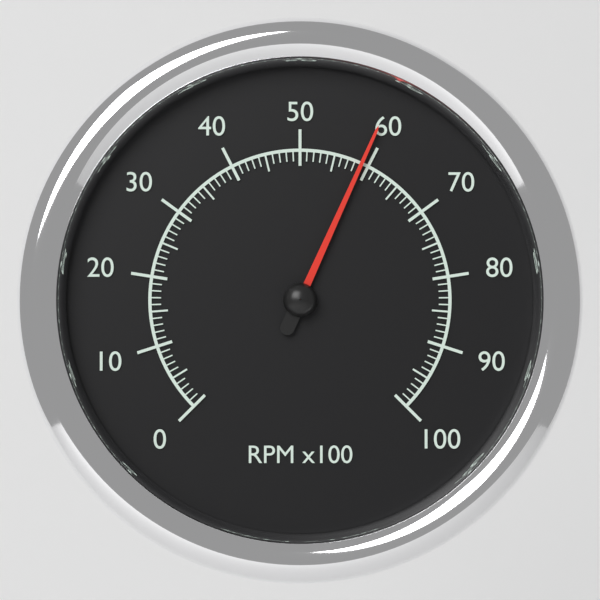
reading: 59 RPM x100
